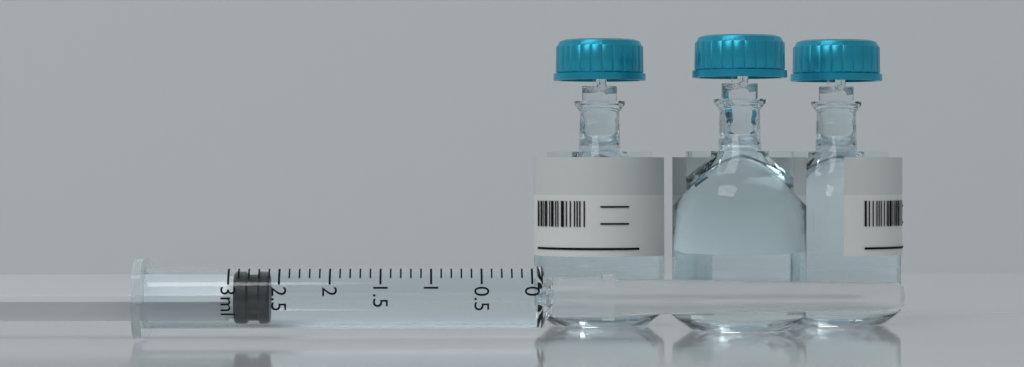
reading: 2.6 ml
